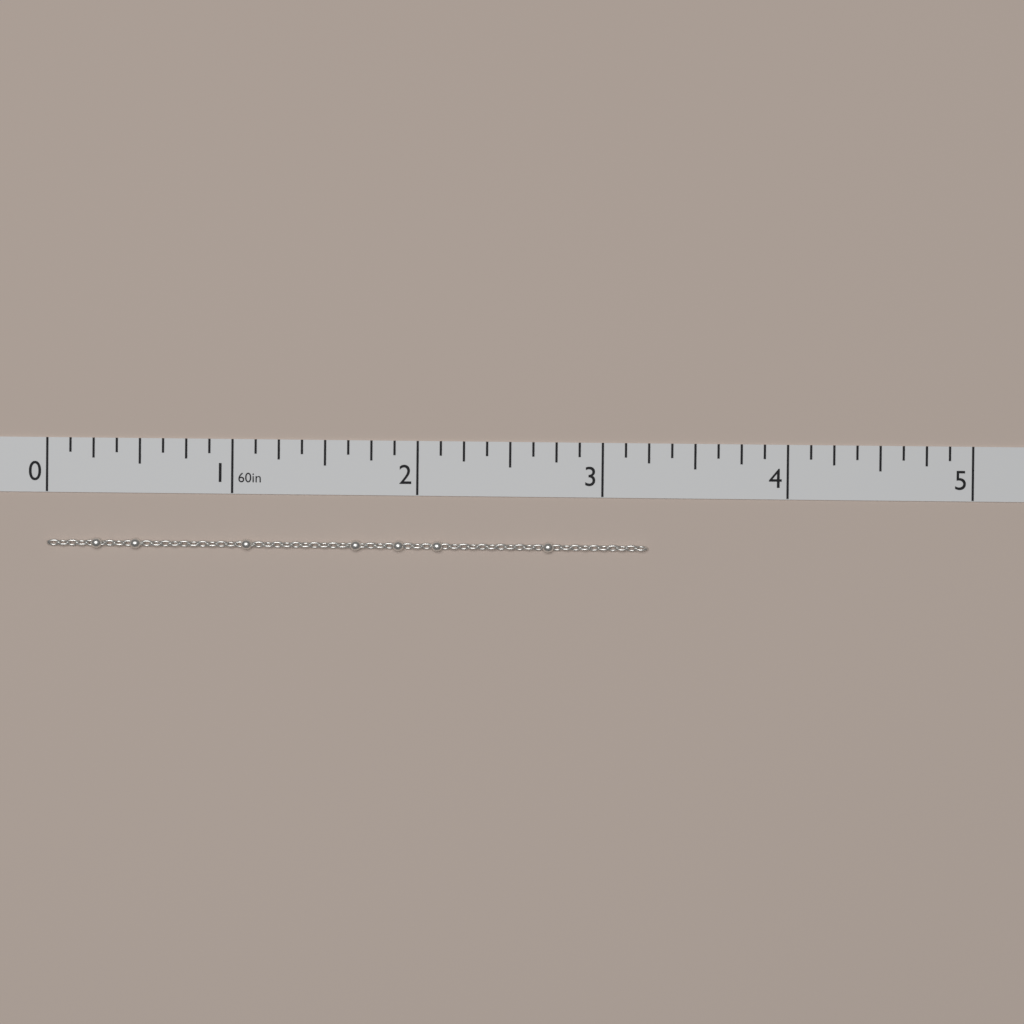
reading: 3.250 in
